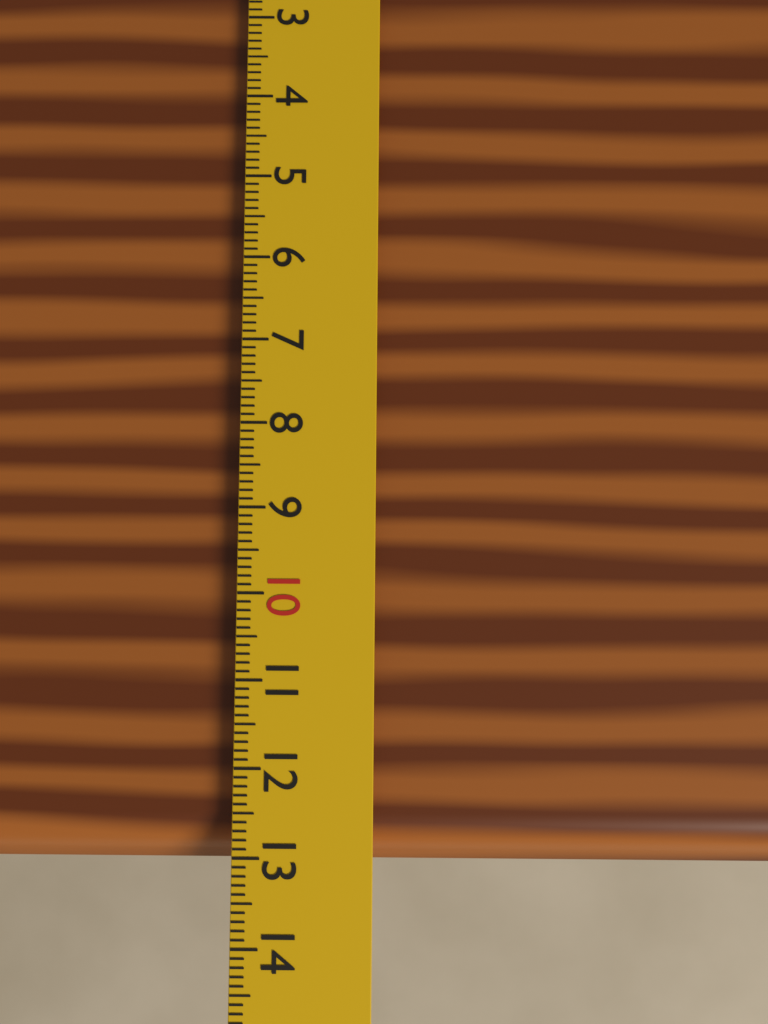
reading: 13.1 cm
